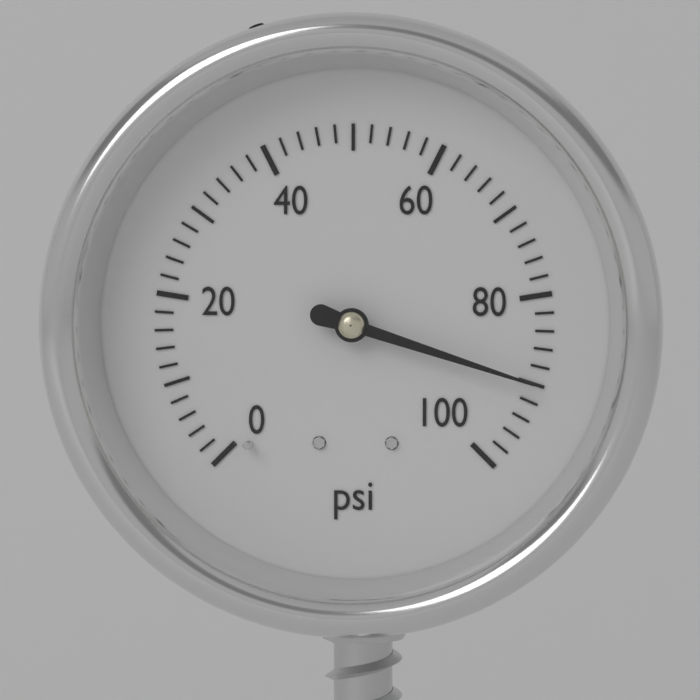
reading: 90 psi
